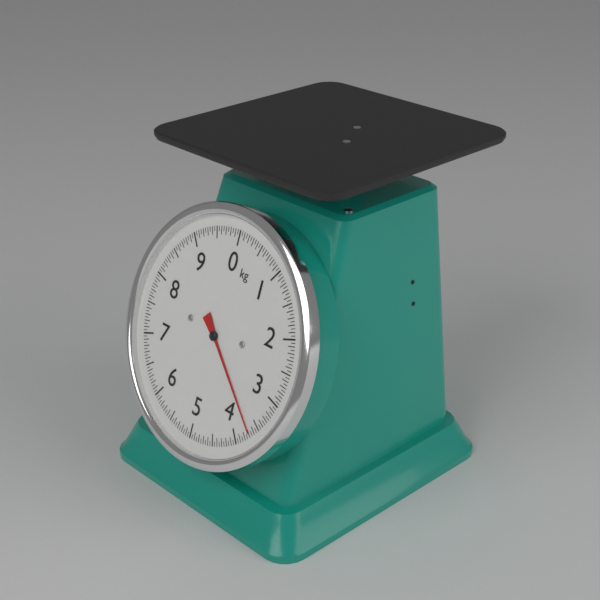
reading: 3.70 kg
